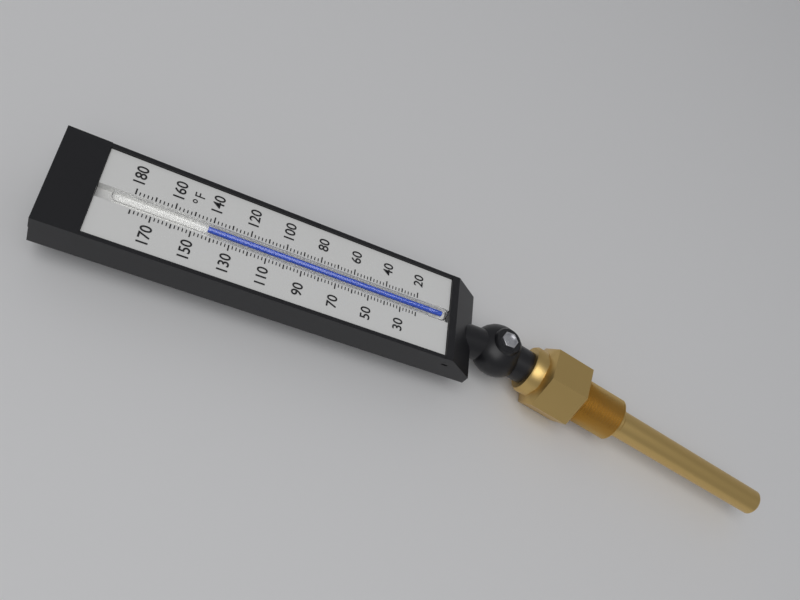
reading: 142 °F
